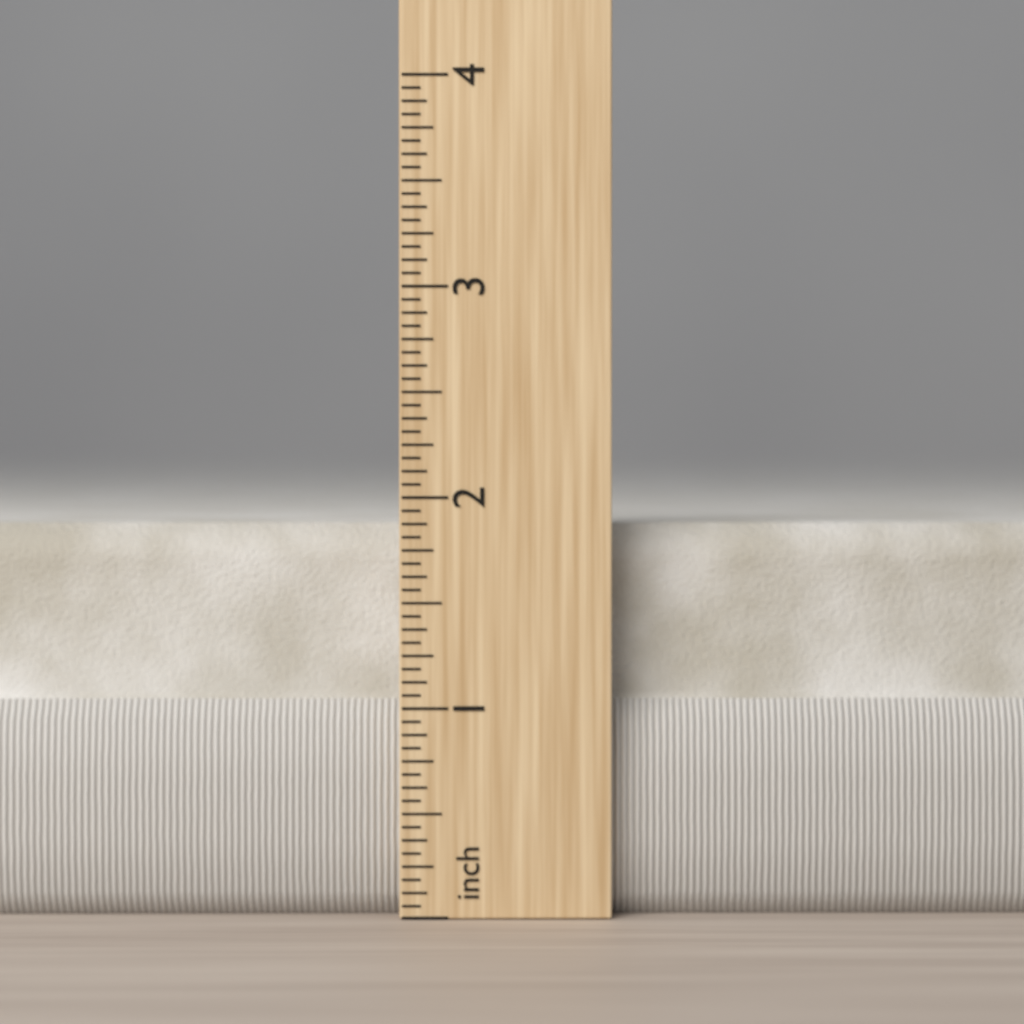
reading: 1.8750 in
